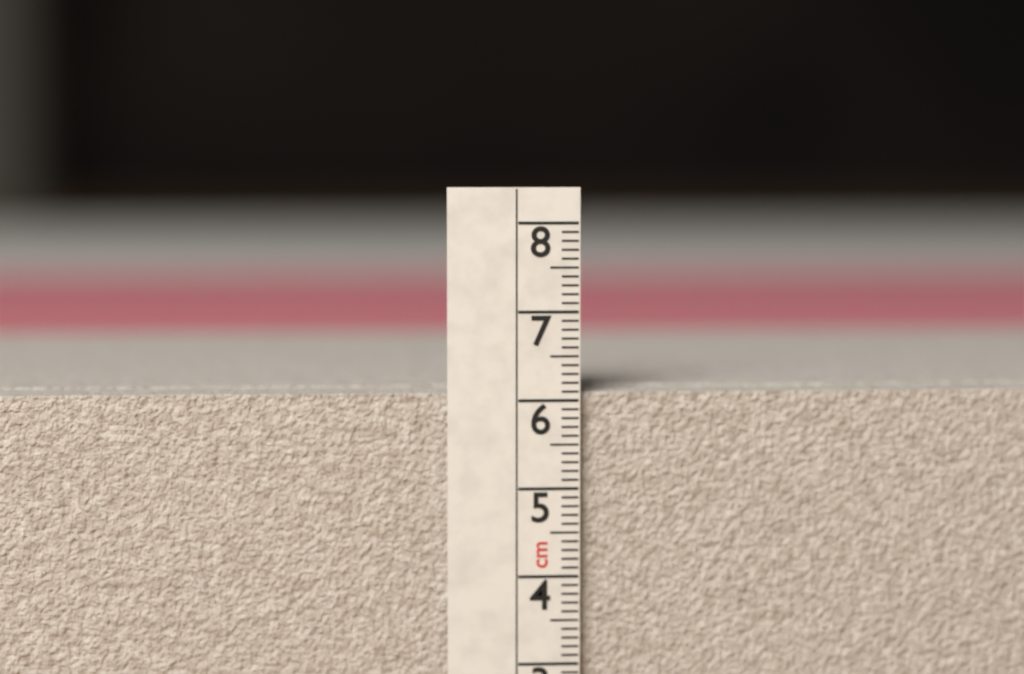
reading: 6.1 cm
